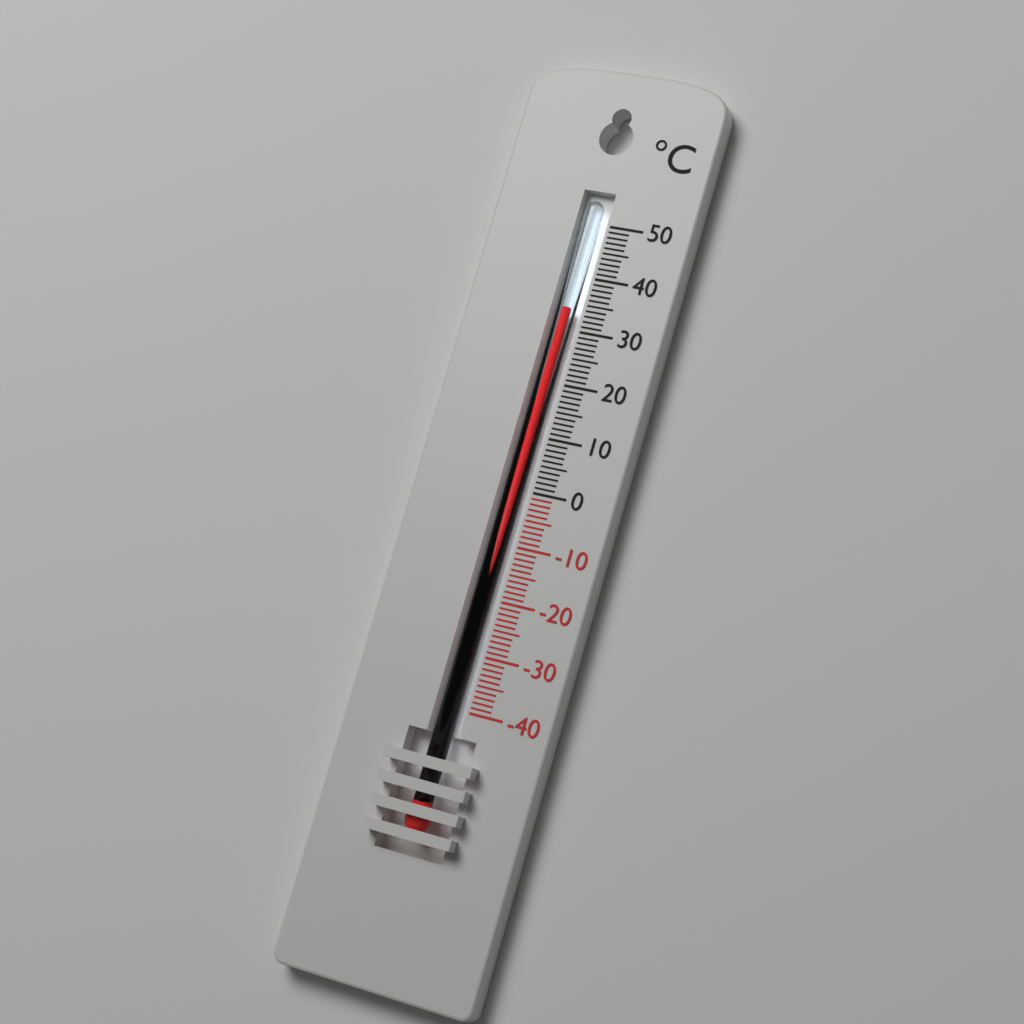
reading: 34 °C
